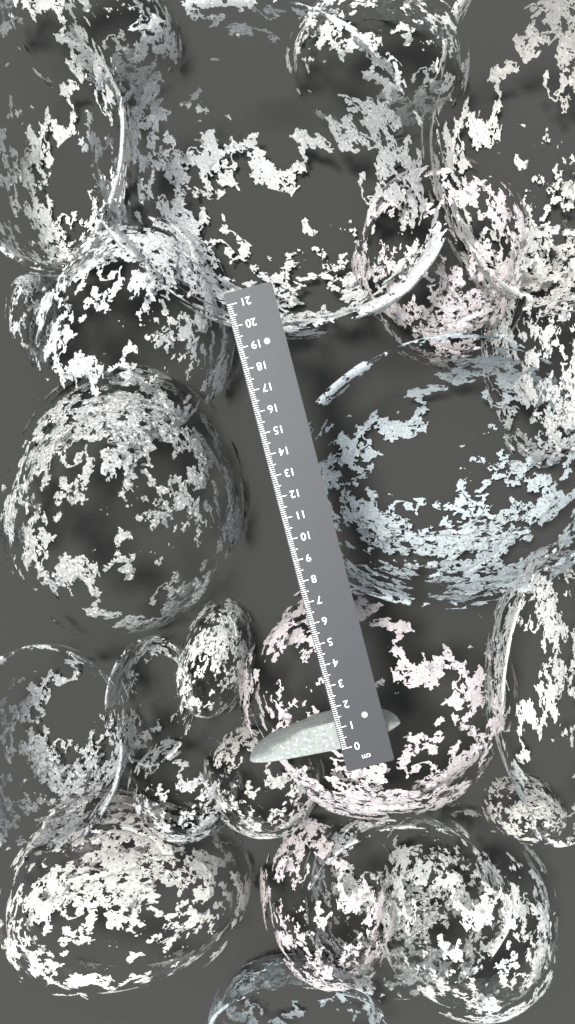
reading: 1.3 cm
